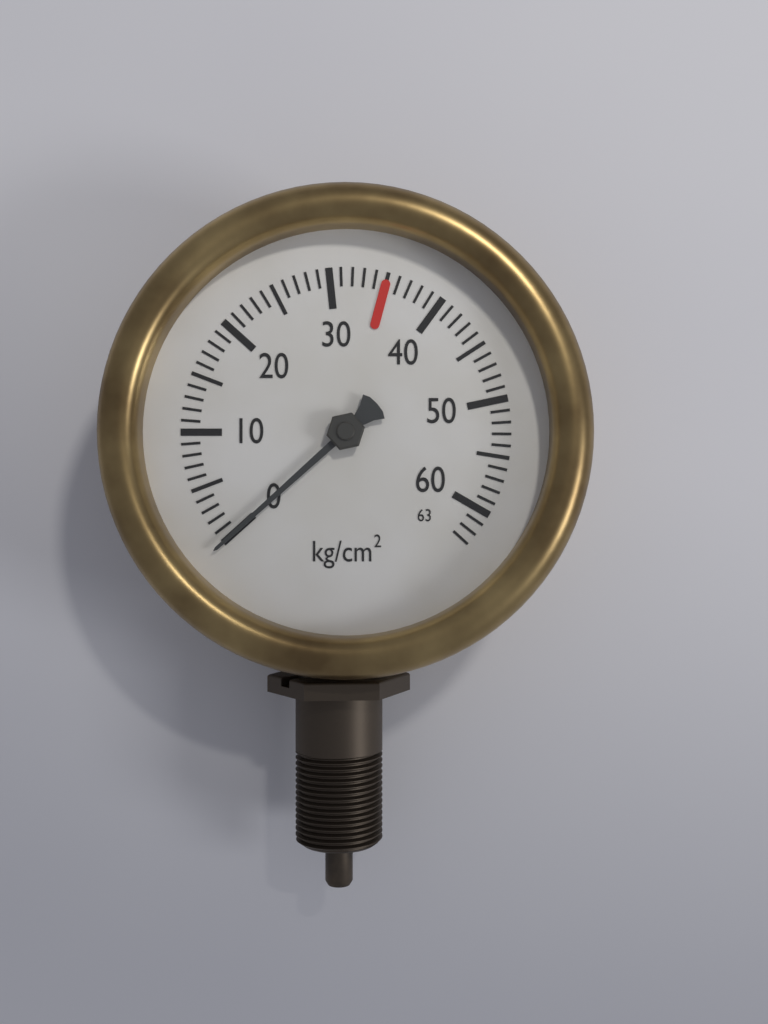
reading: 0 kg/cm²
